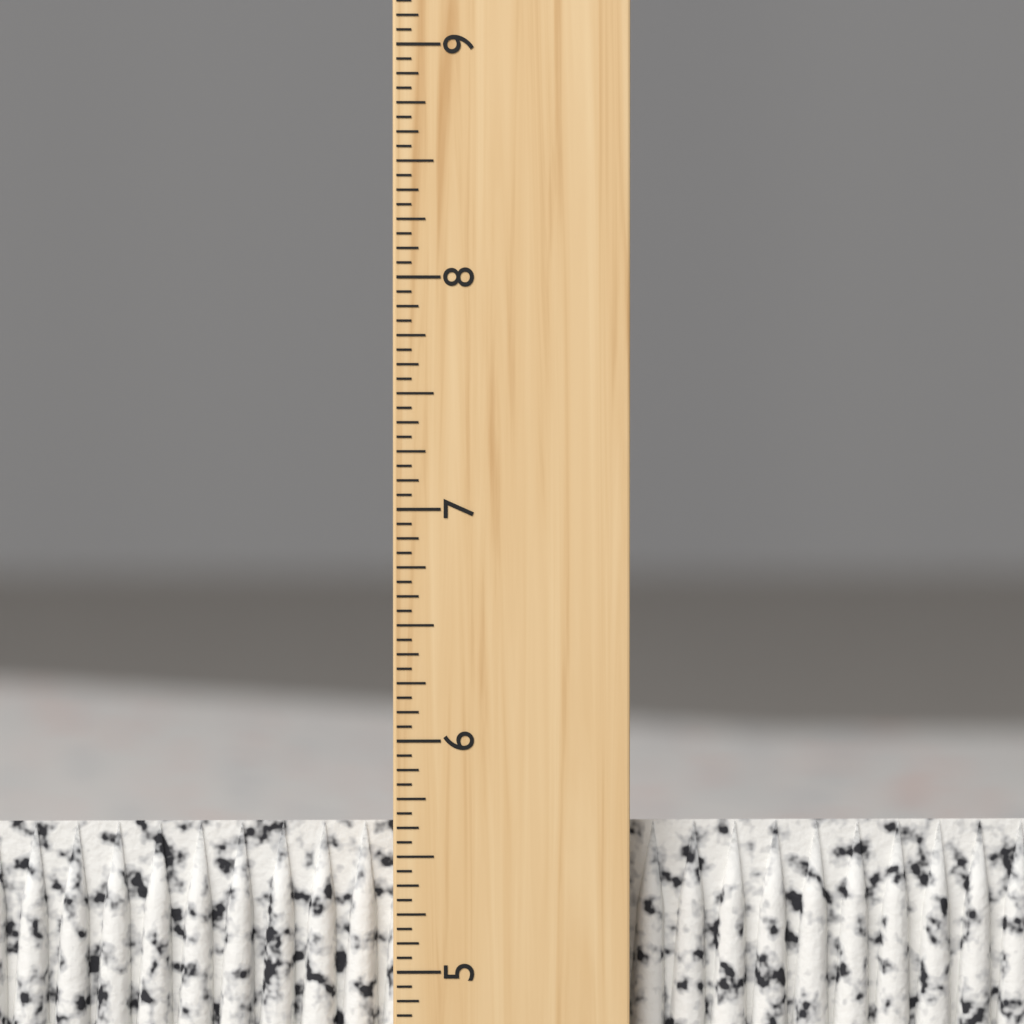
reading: 5.6250 inch
